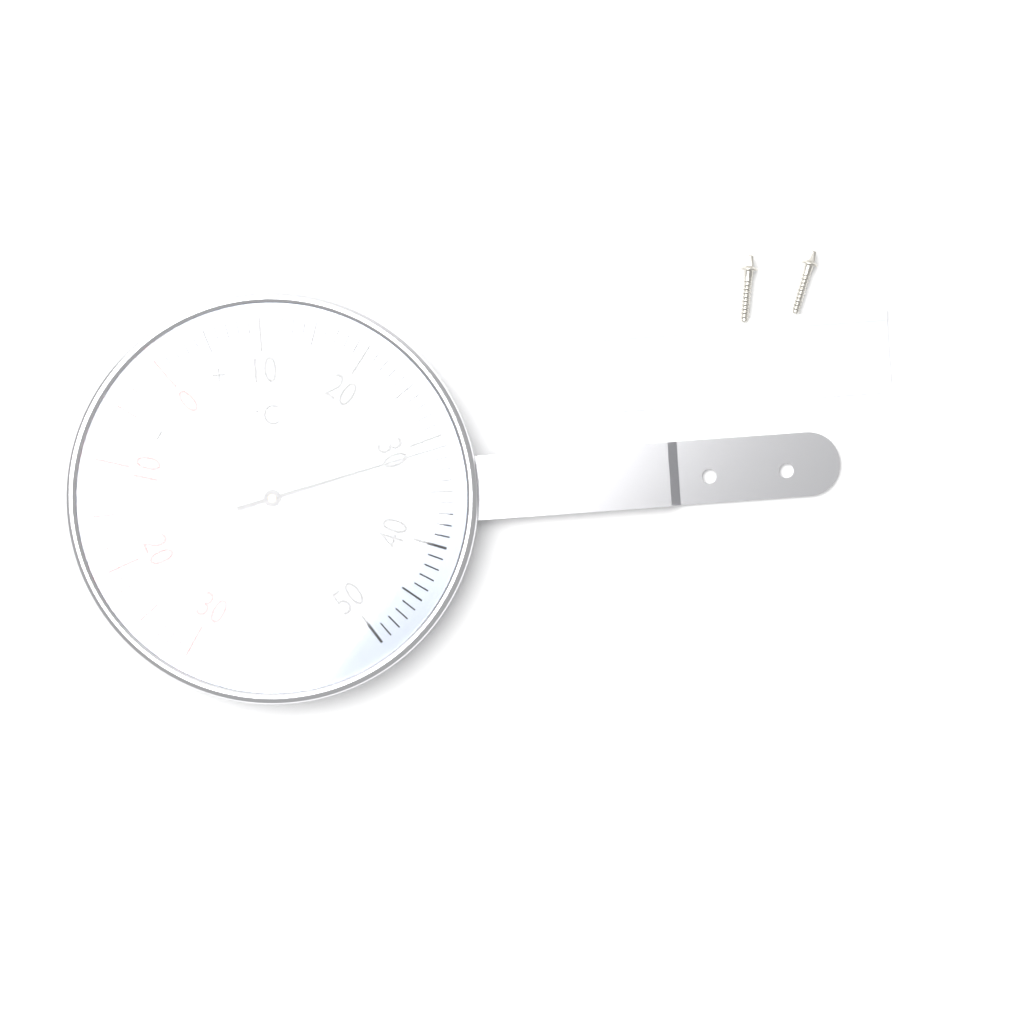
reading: 31 °C
